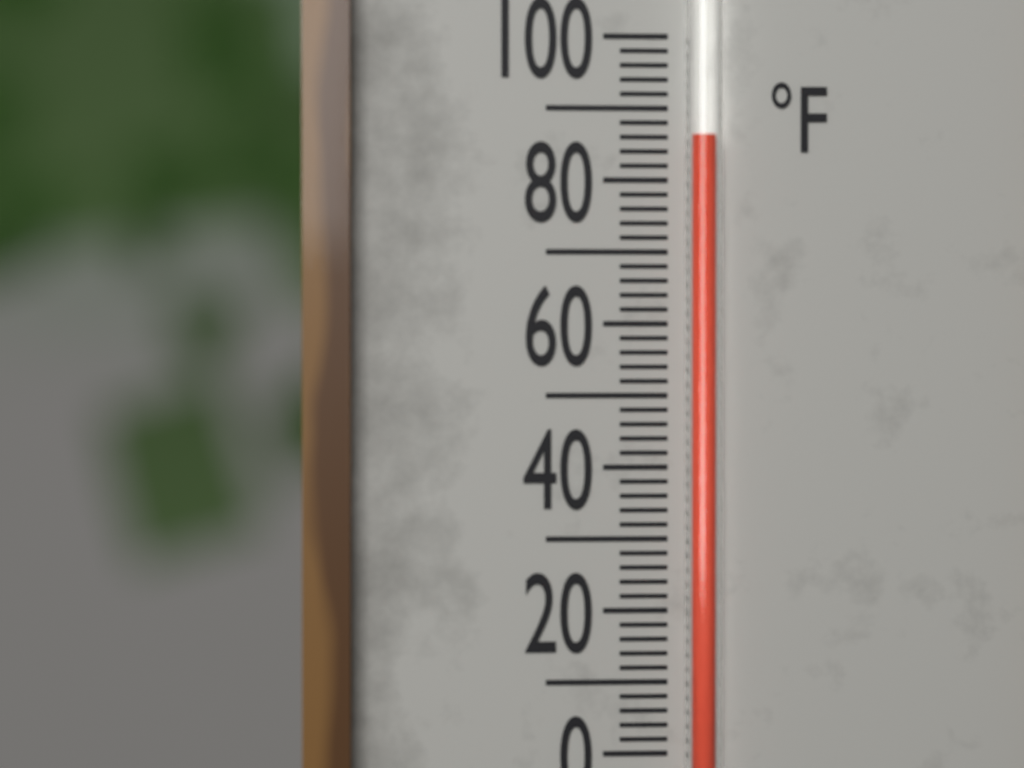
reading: 86 °F
